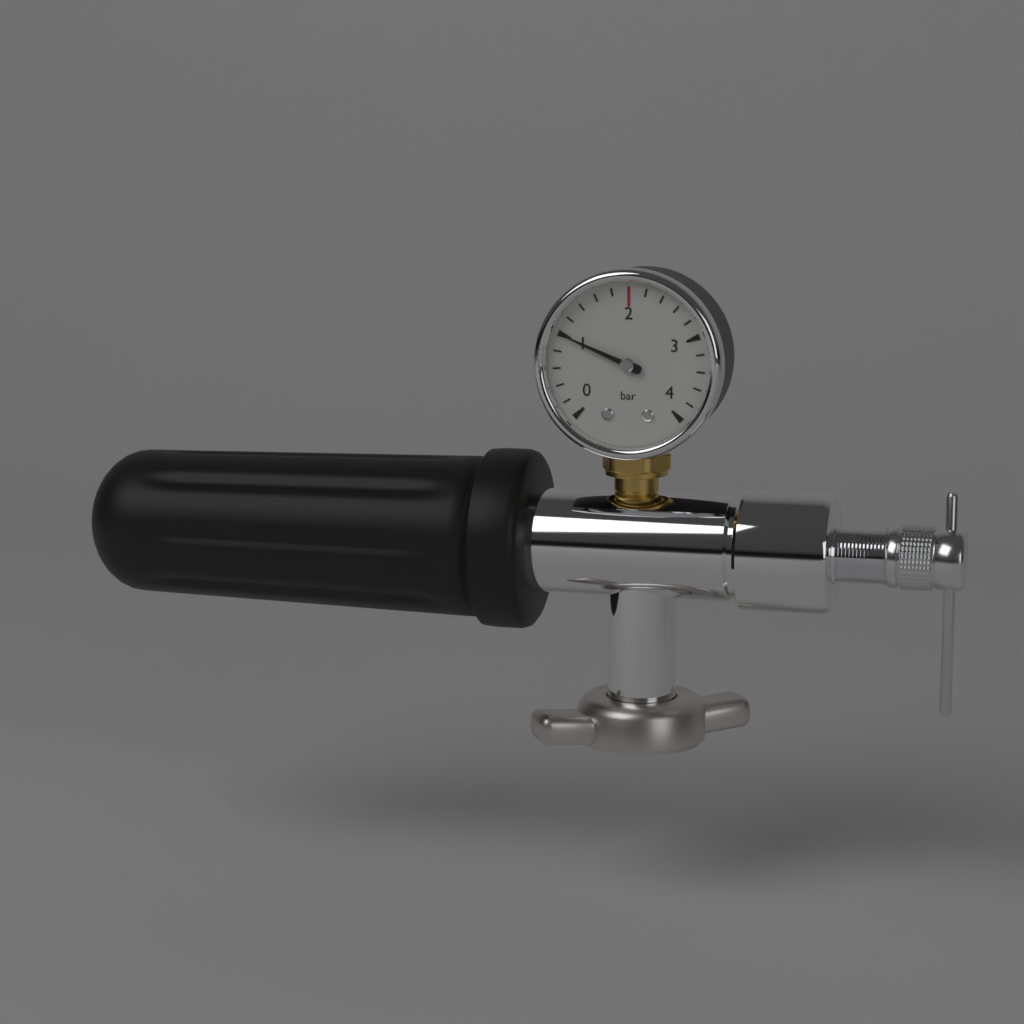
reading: 1.0 bar
